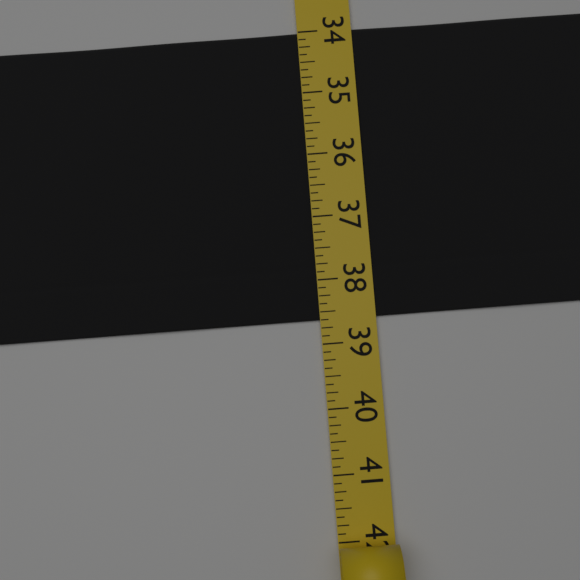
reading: 38.625 (no unit)
